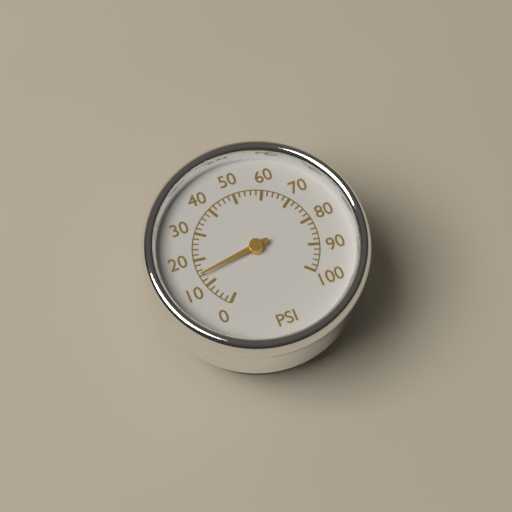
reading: 14 psi
